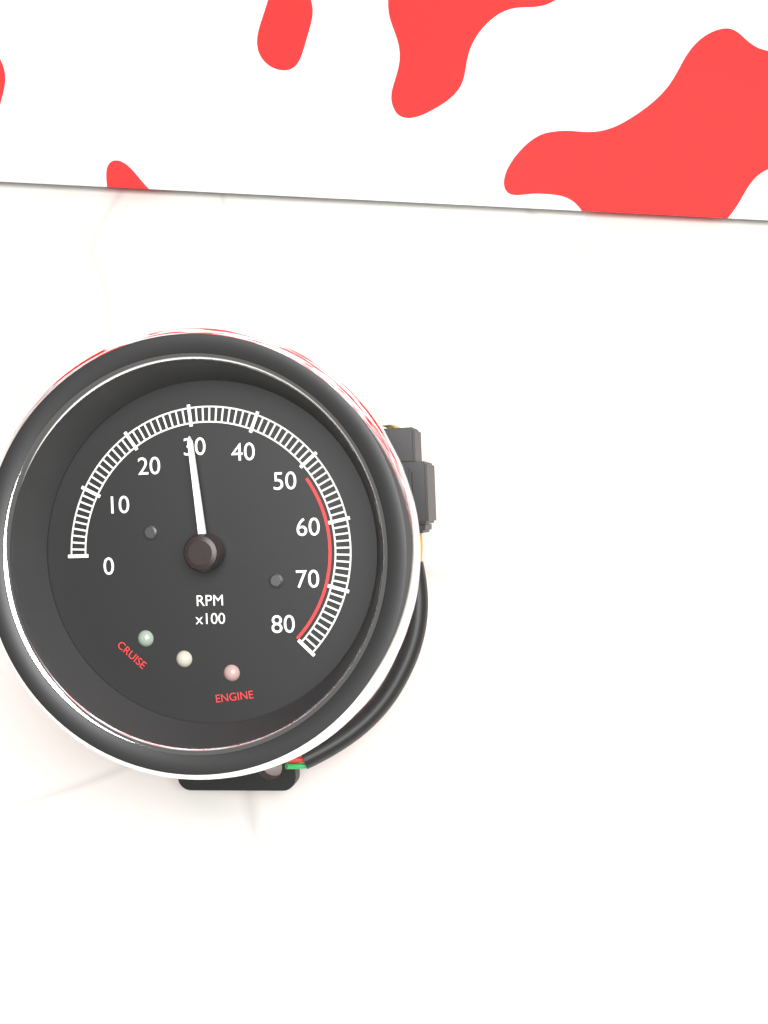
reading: 3000 RPM
